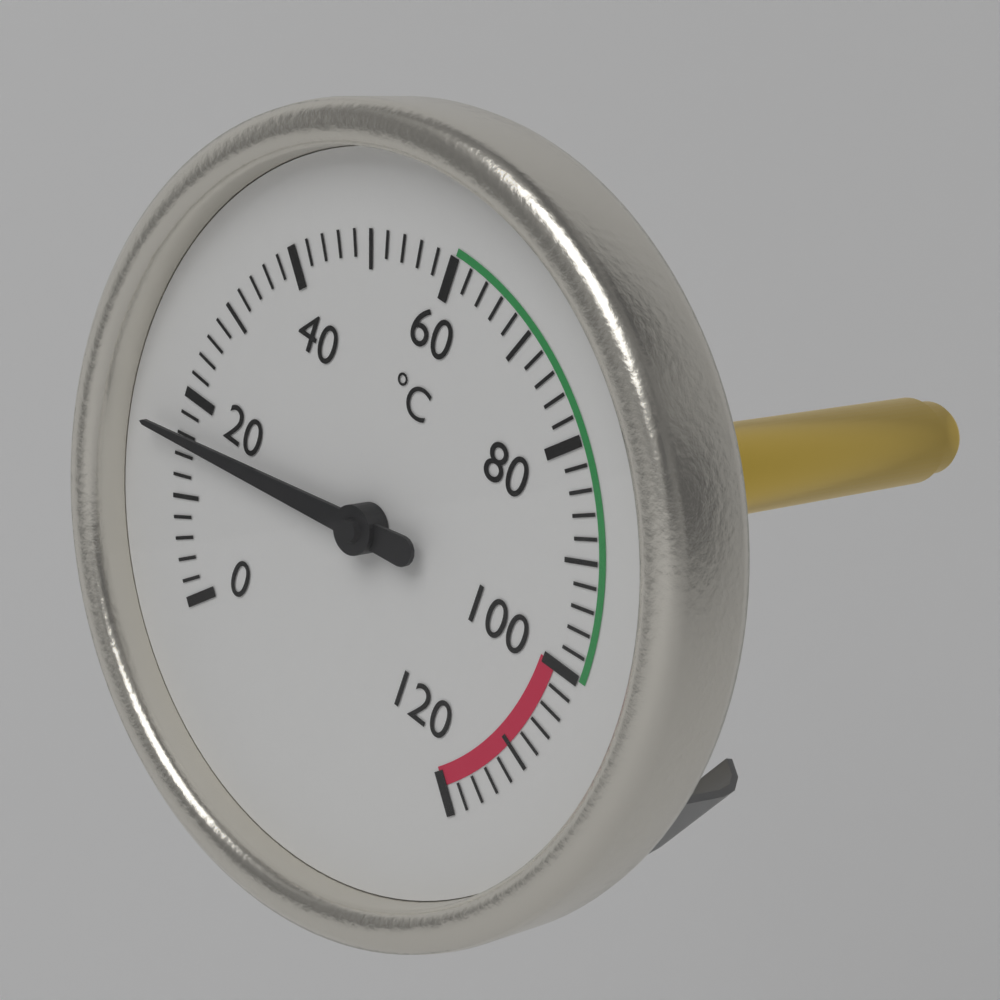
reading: 16 °C
